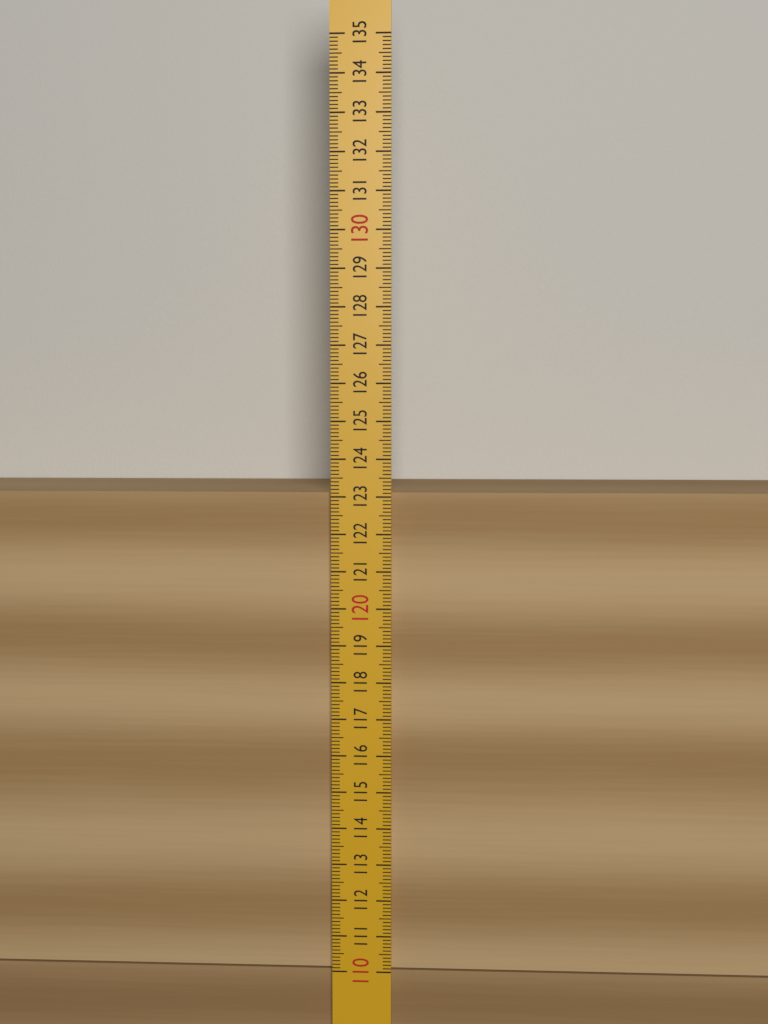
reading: 123.1 (no unit)
